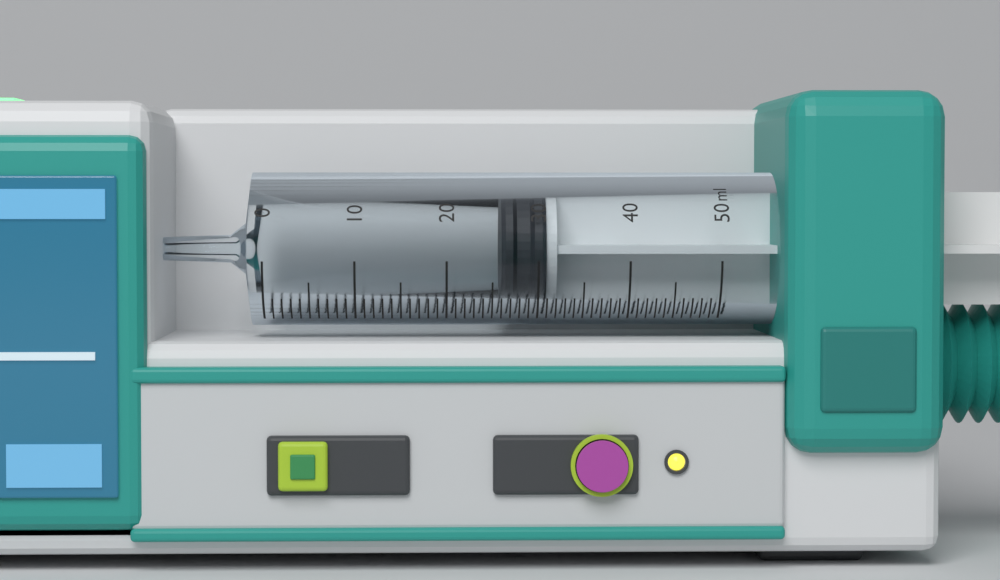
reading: 26 ml
